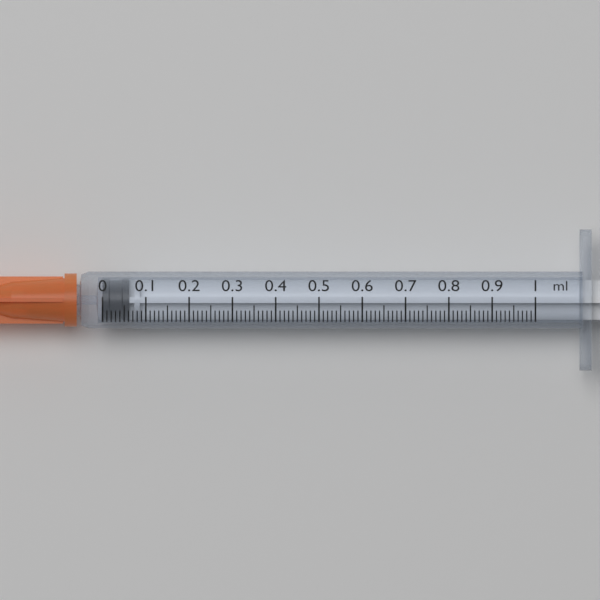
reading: 0.00 ml
